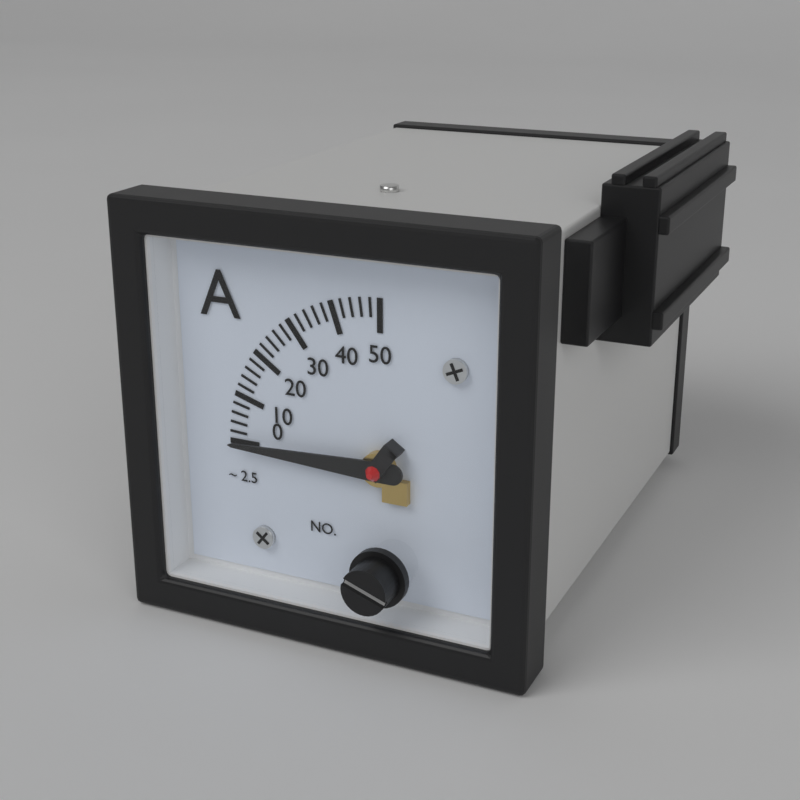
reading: 0 A
